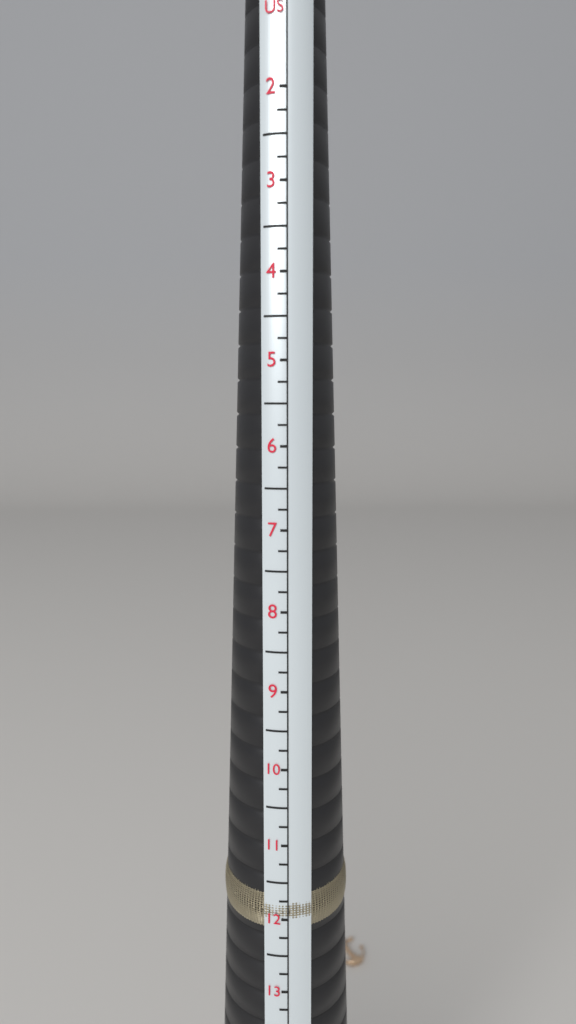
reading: 12.25 US
